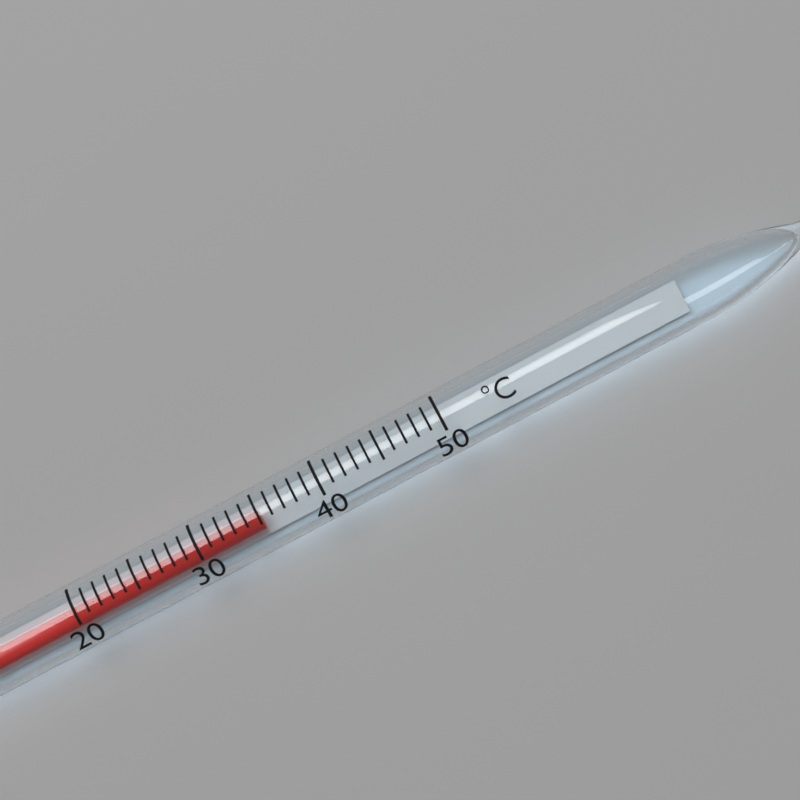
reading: 35 °C
